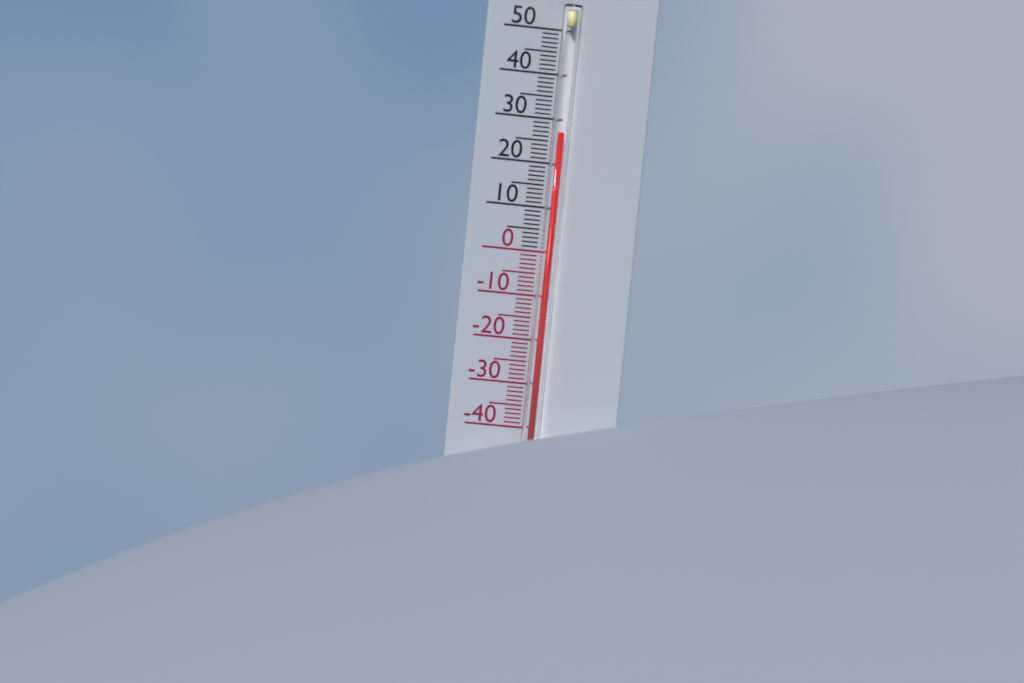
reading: 27 °C
